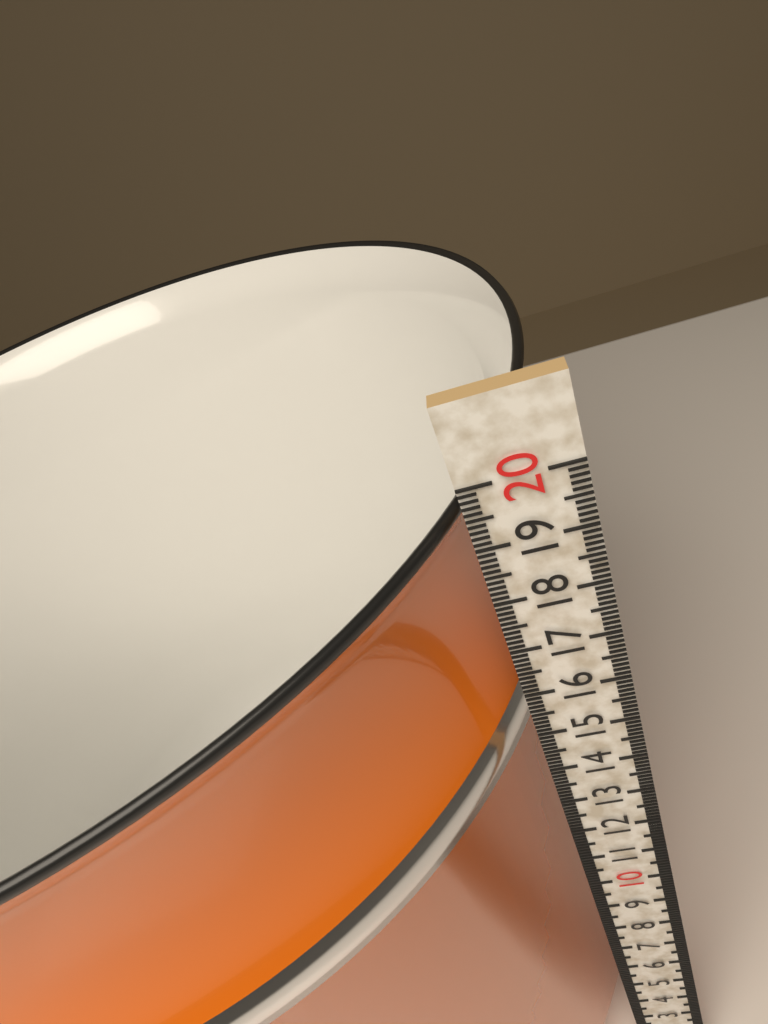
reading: 19.6 cm
